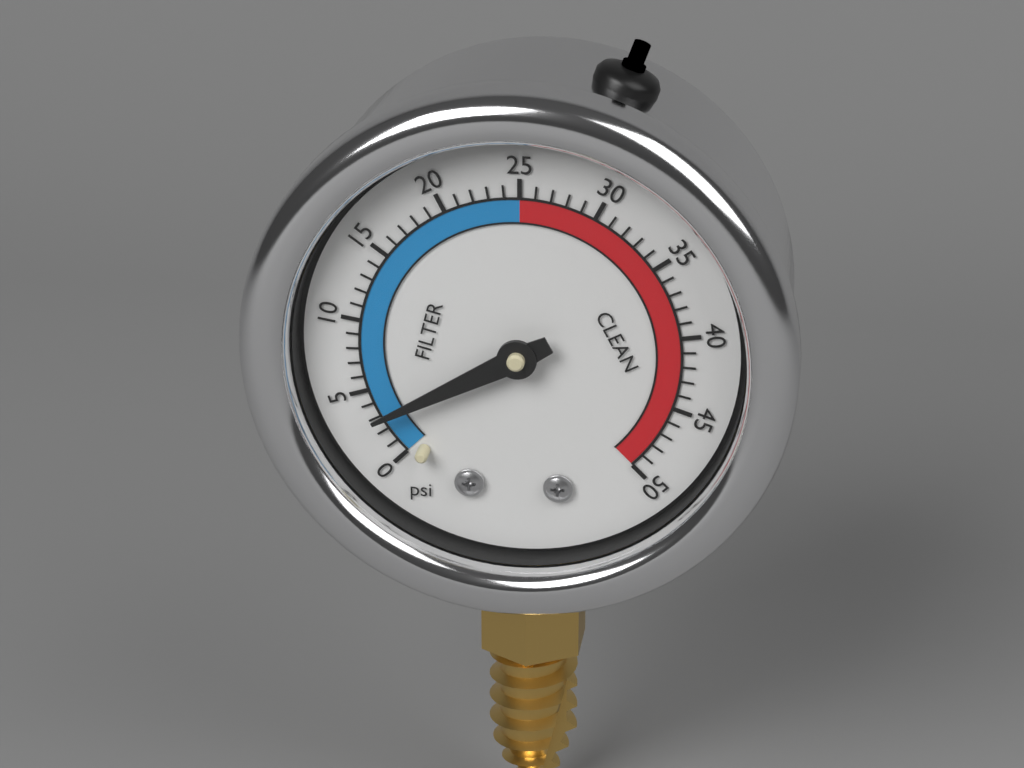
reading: 3 psi
